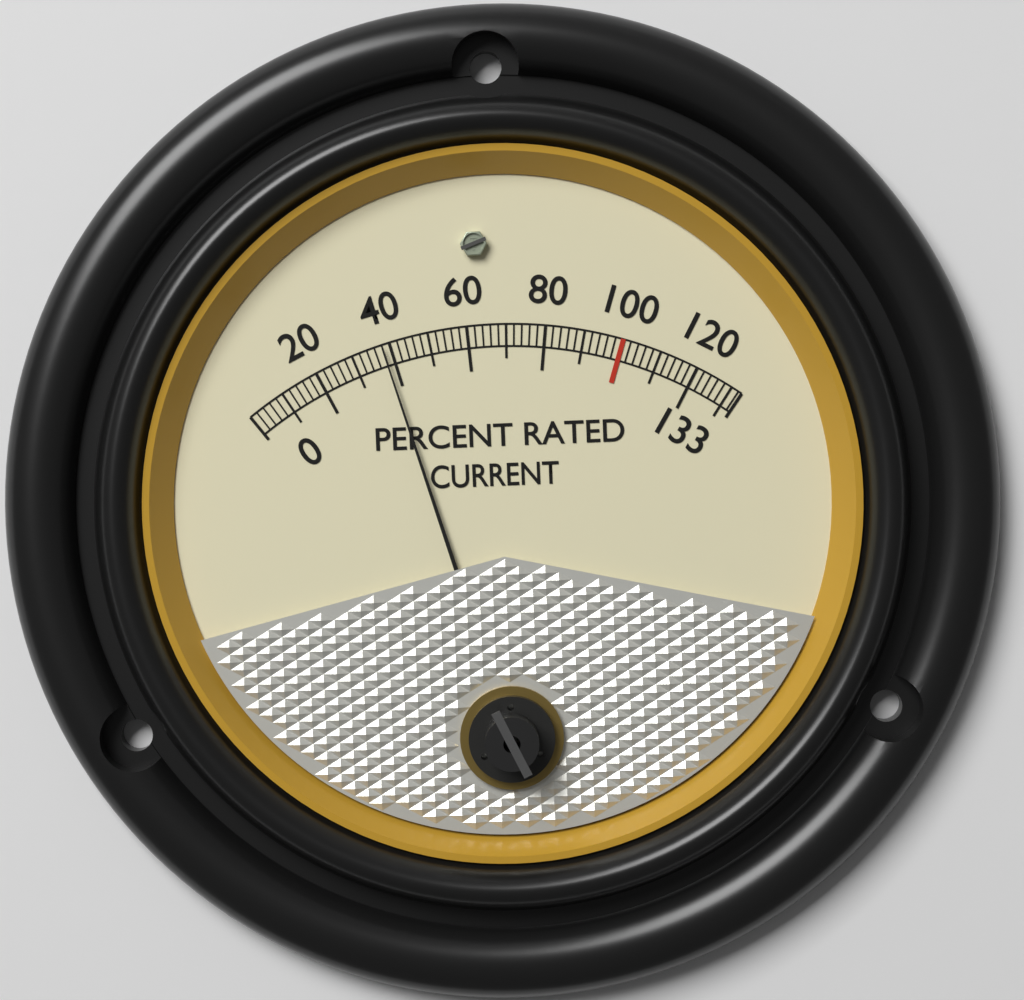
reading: 38 %
